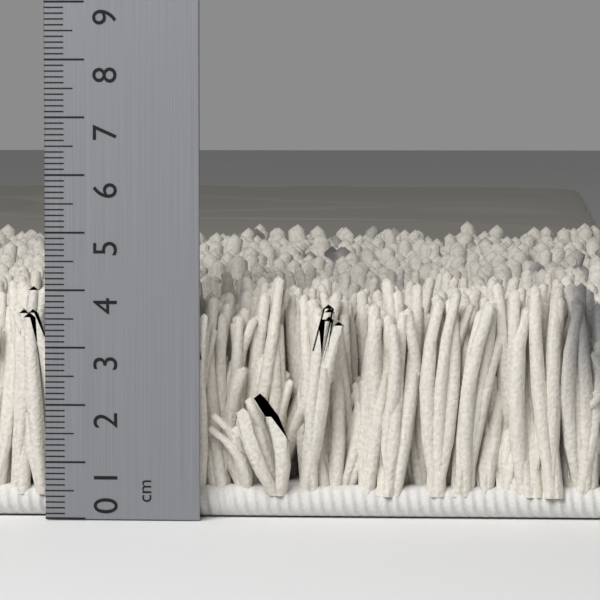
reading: 4.3 cm
